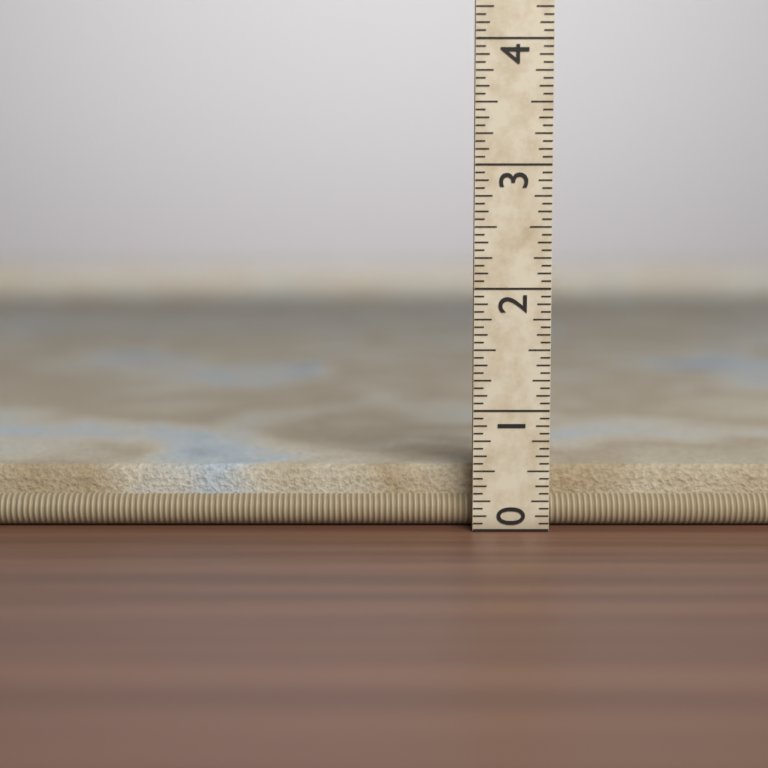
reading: 0.5000 (no unit)
